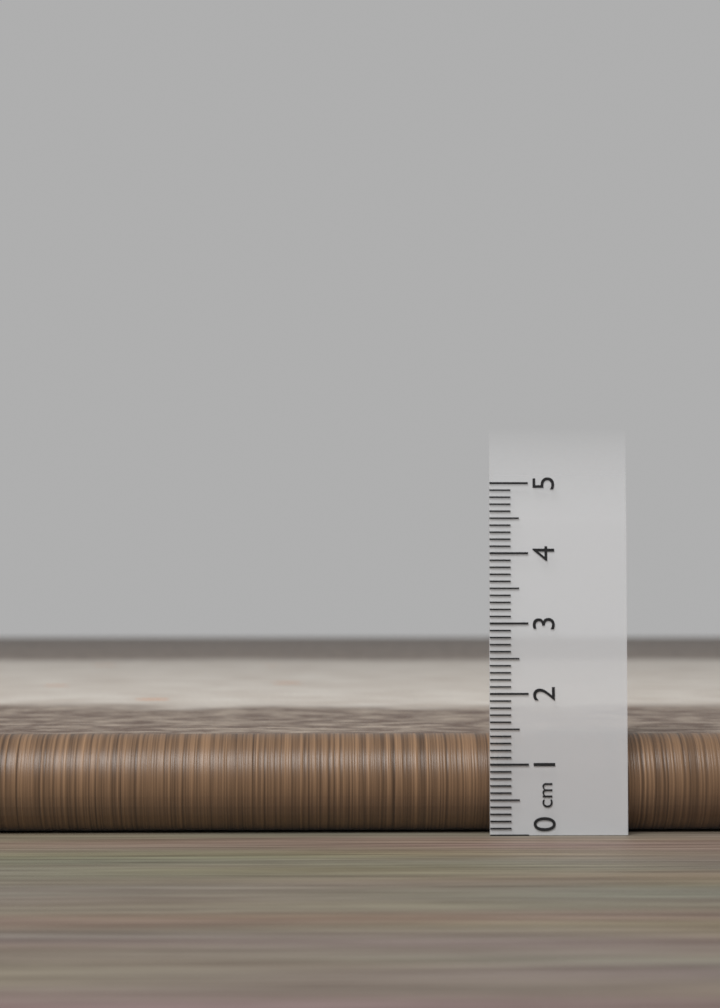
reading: 1.4 cm
